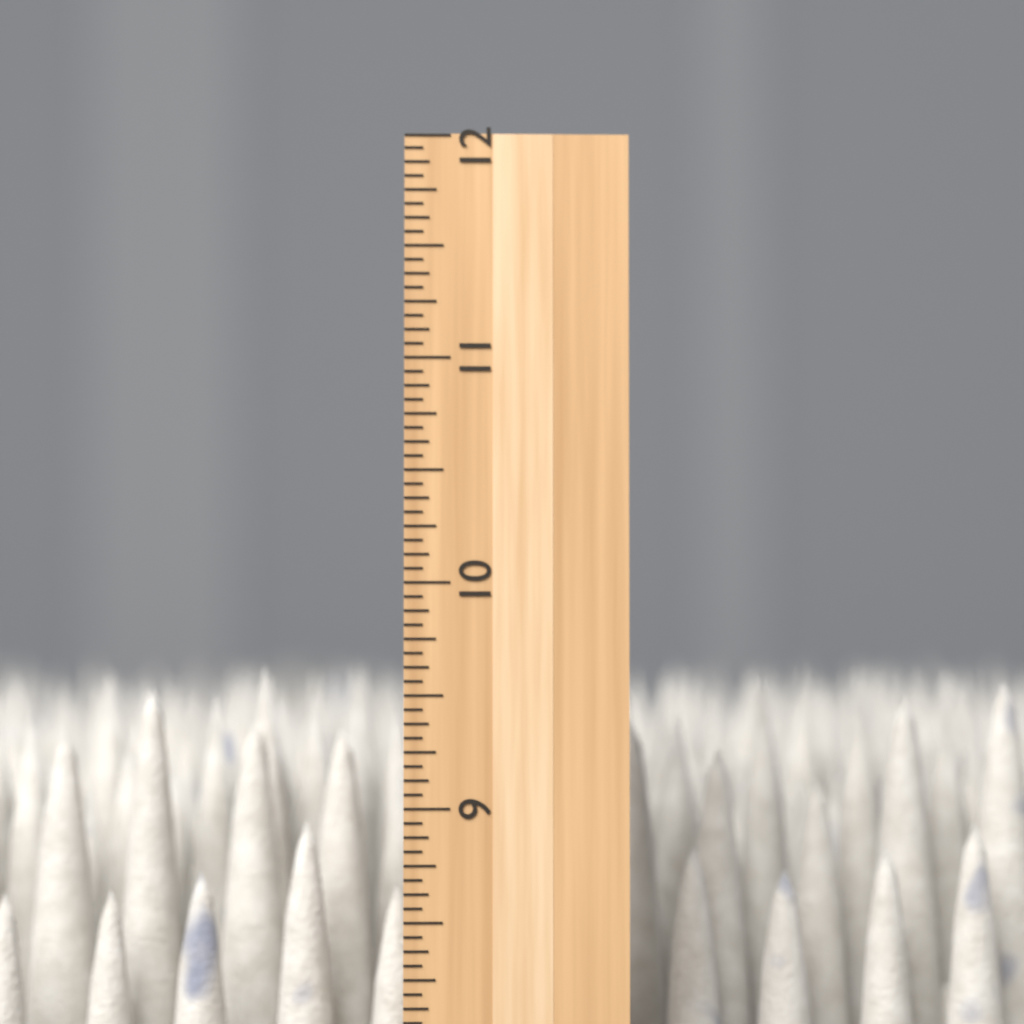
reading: 9.6250 inch
